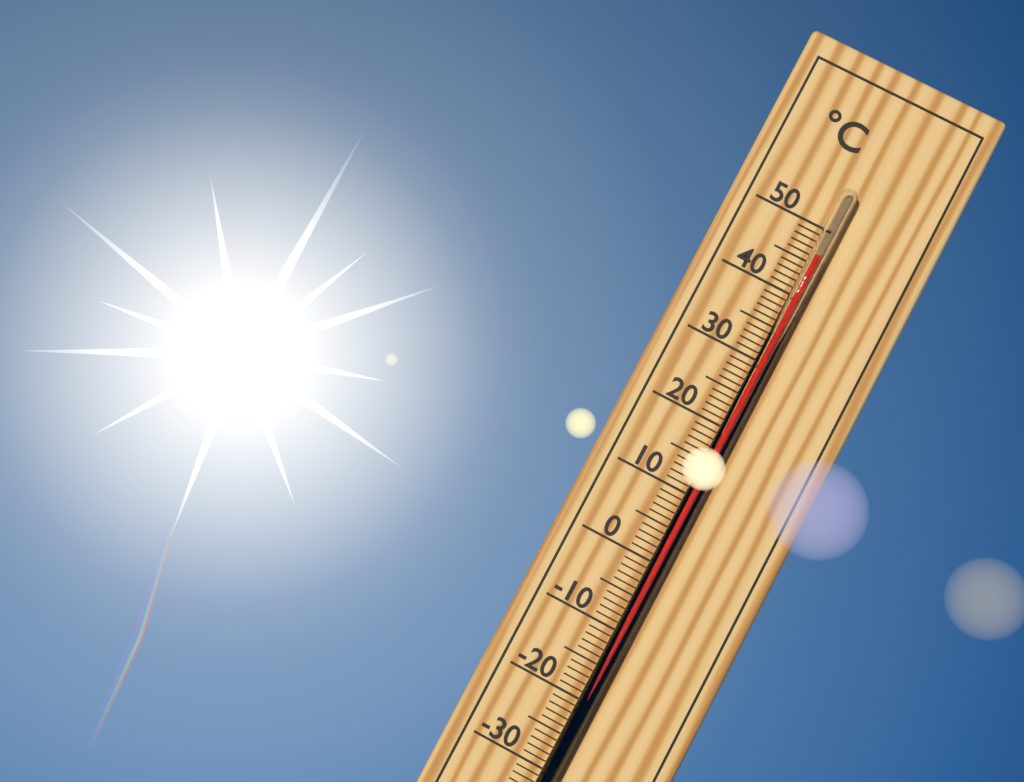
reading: 46 °C
